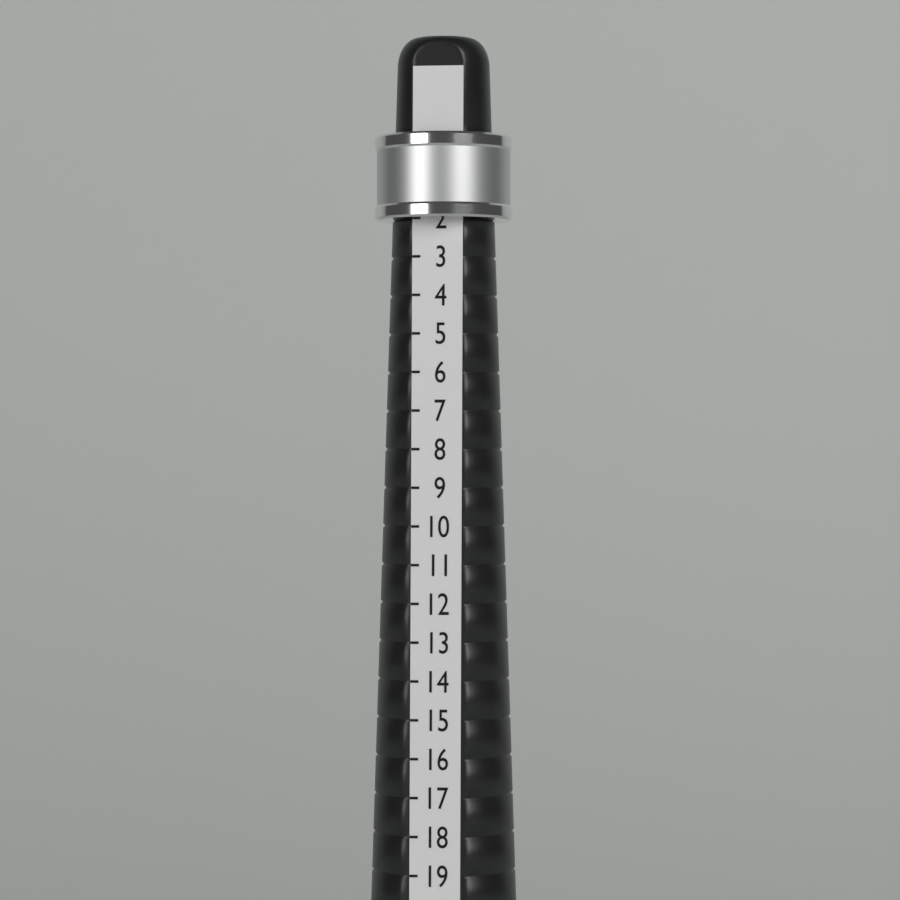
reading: 2 (no unit)
